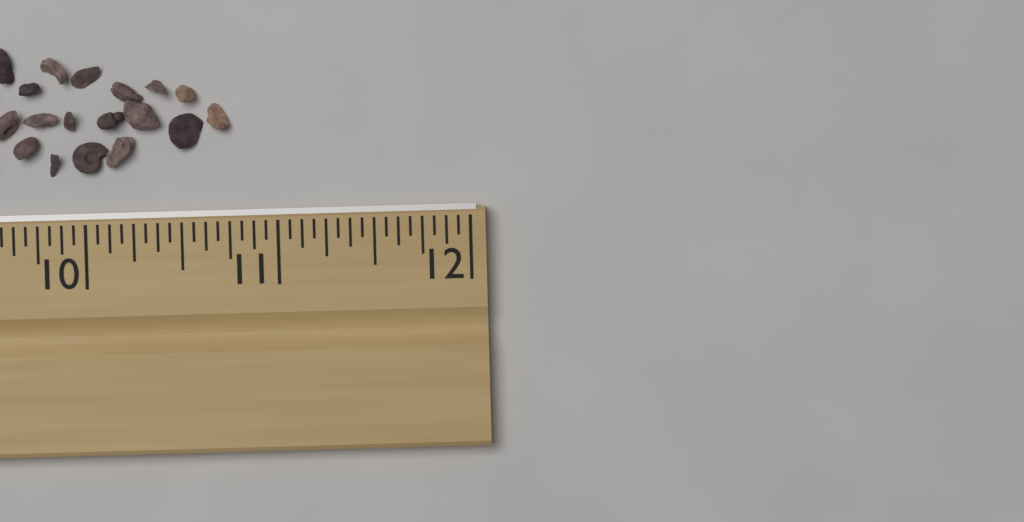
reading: 10.7500 in
